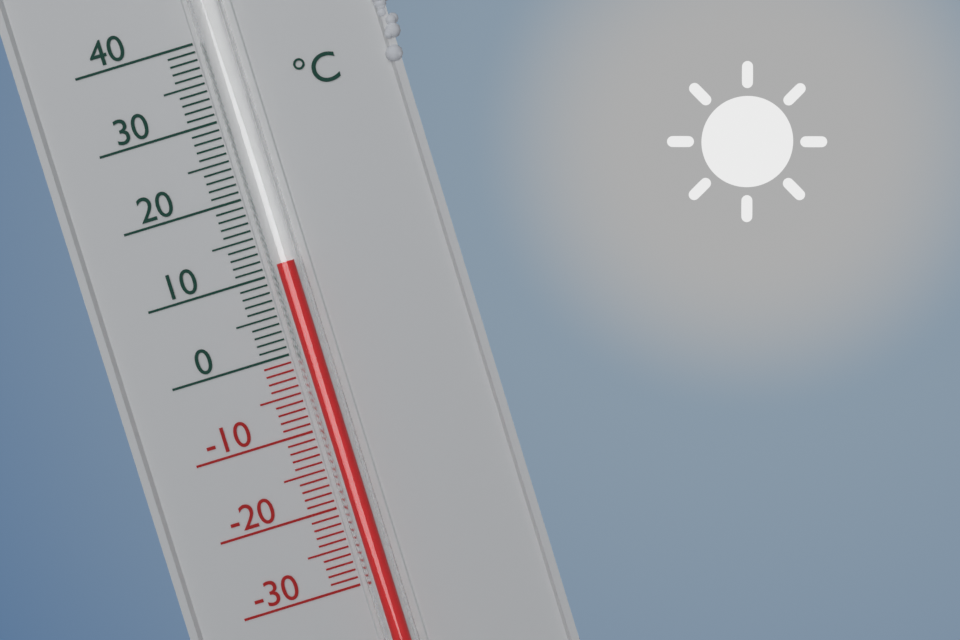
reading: 11 °C
